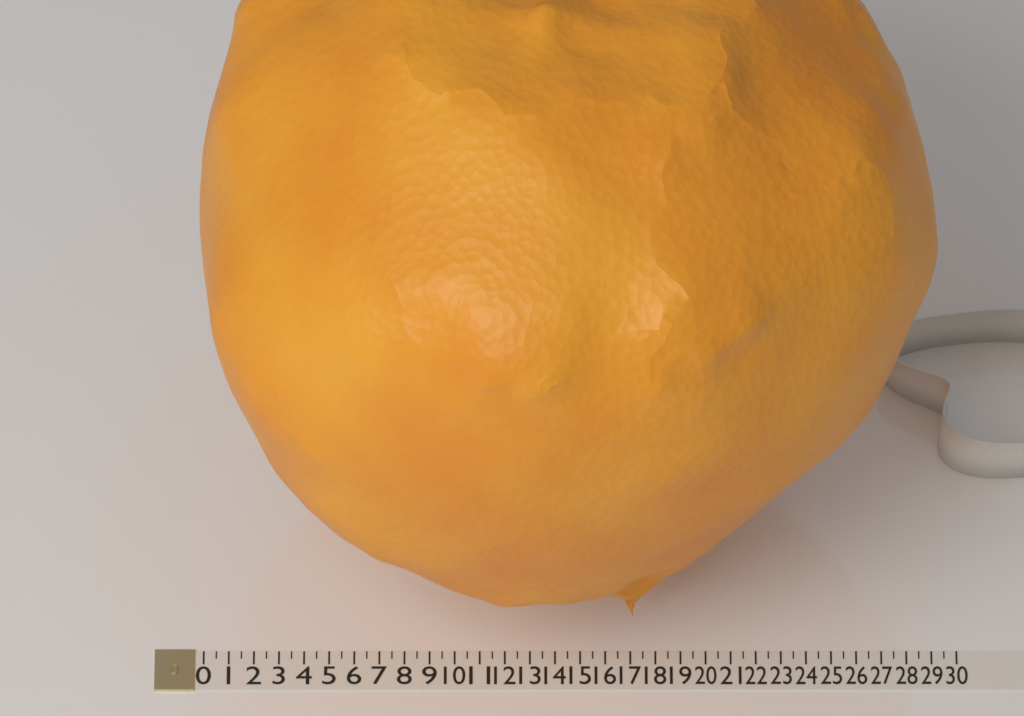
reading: 29.0 (no unit)
